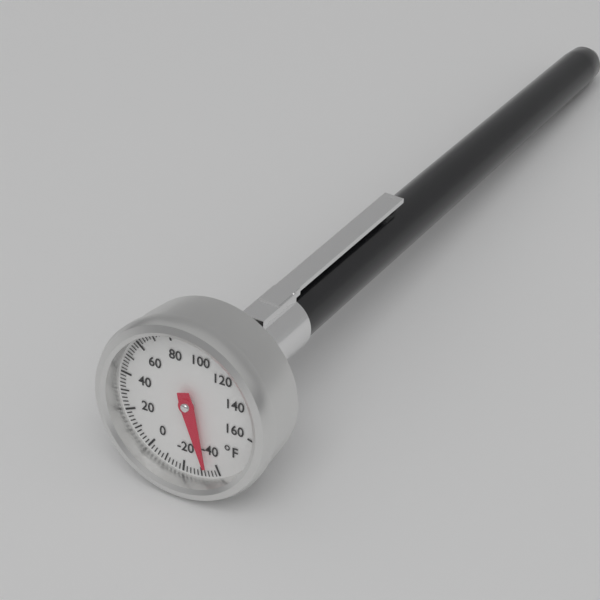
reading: -34 °F
